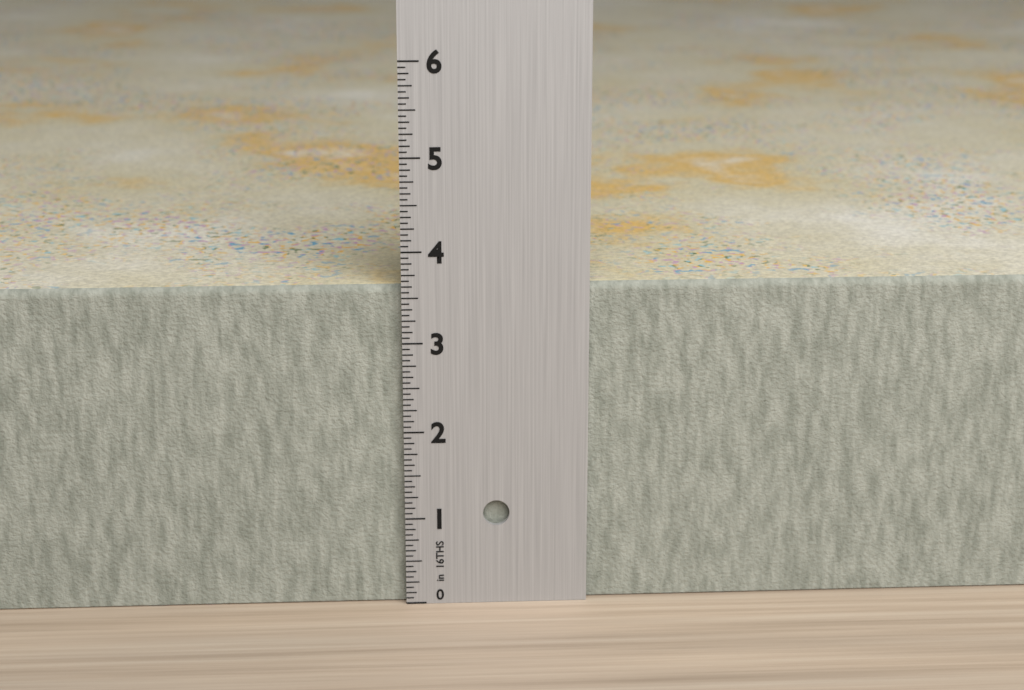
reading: 3.6250 in
